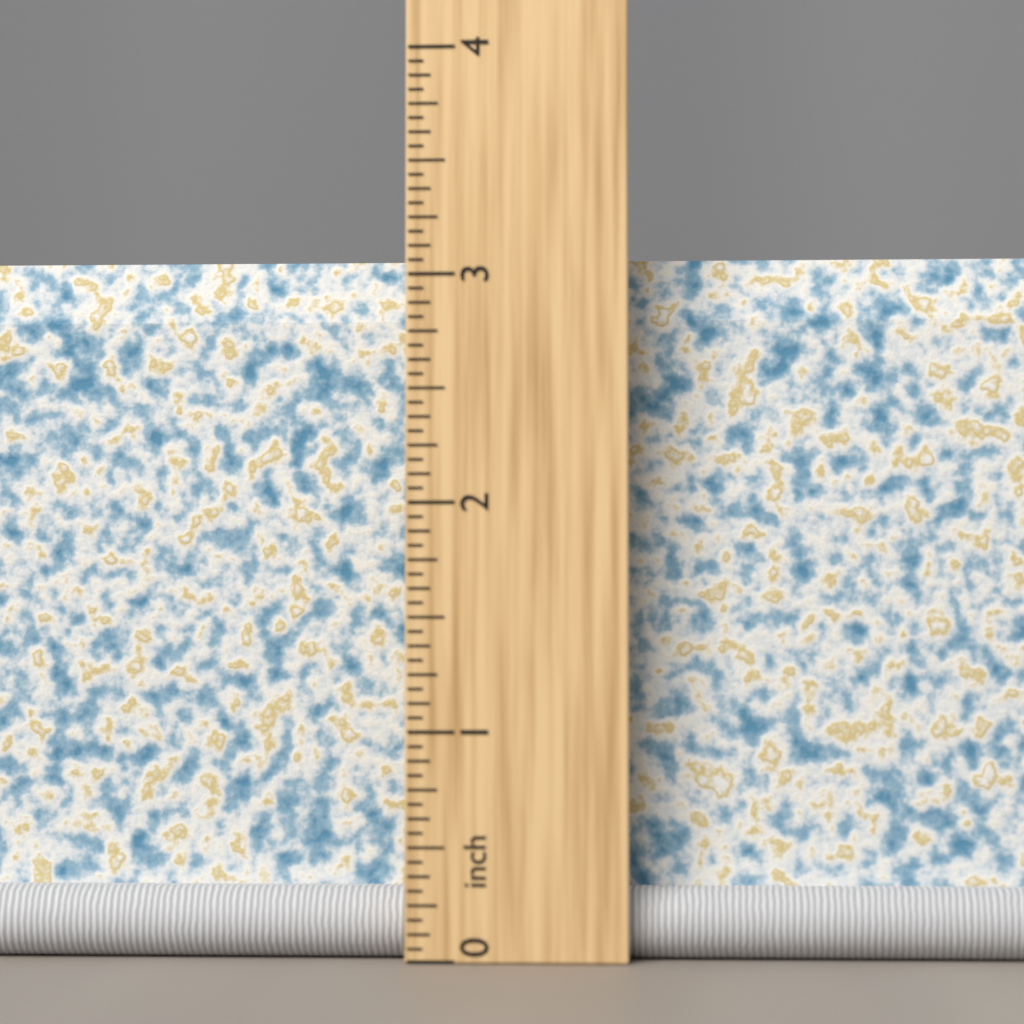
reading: 3.1250 inch
